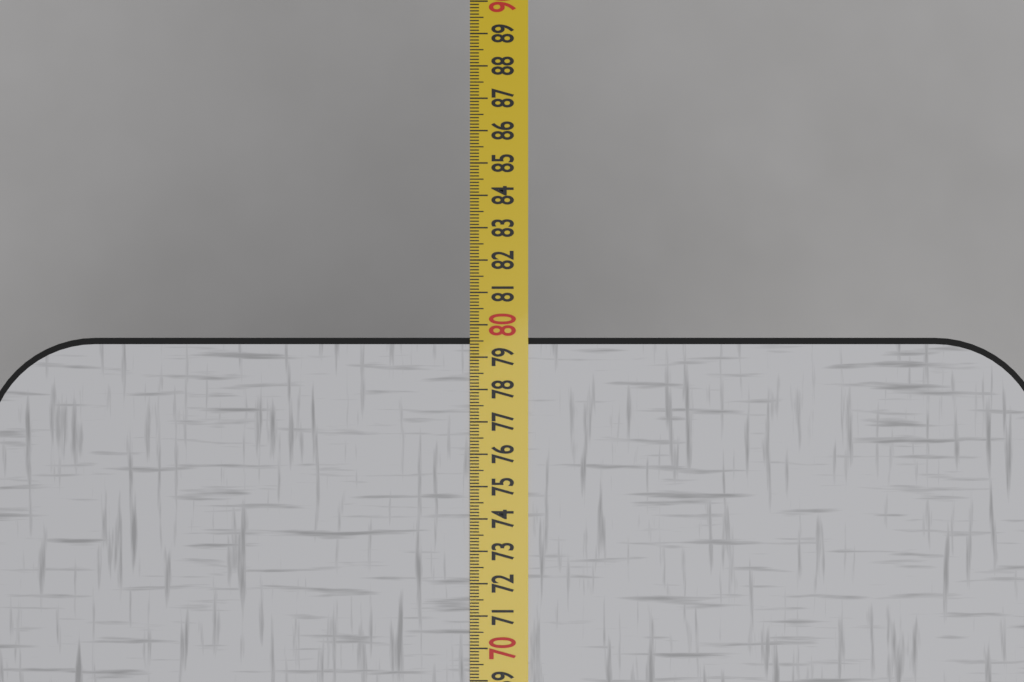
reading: 79.6 (no unit)
